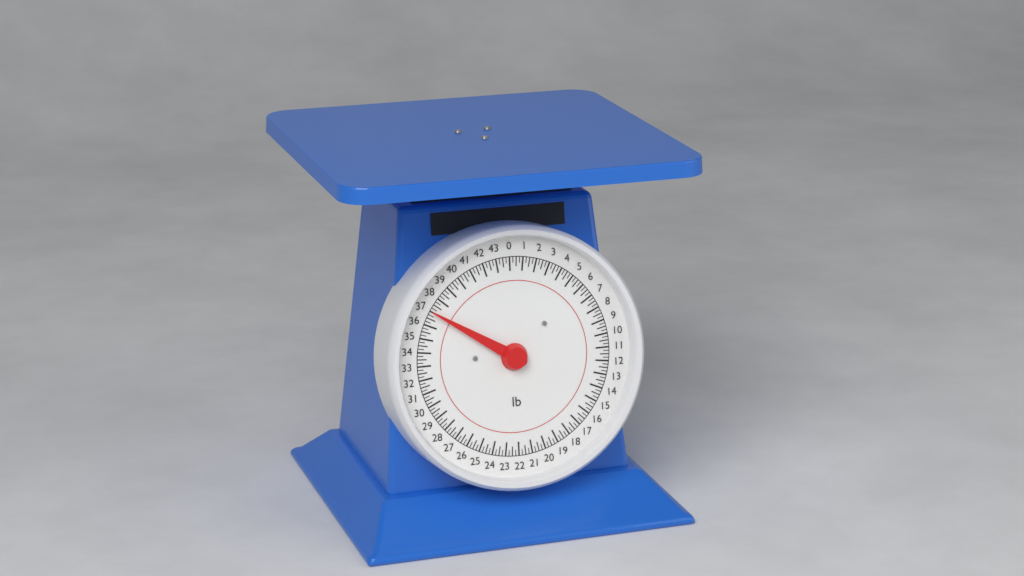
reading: 37.00 lb
